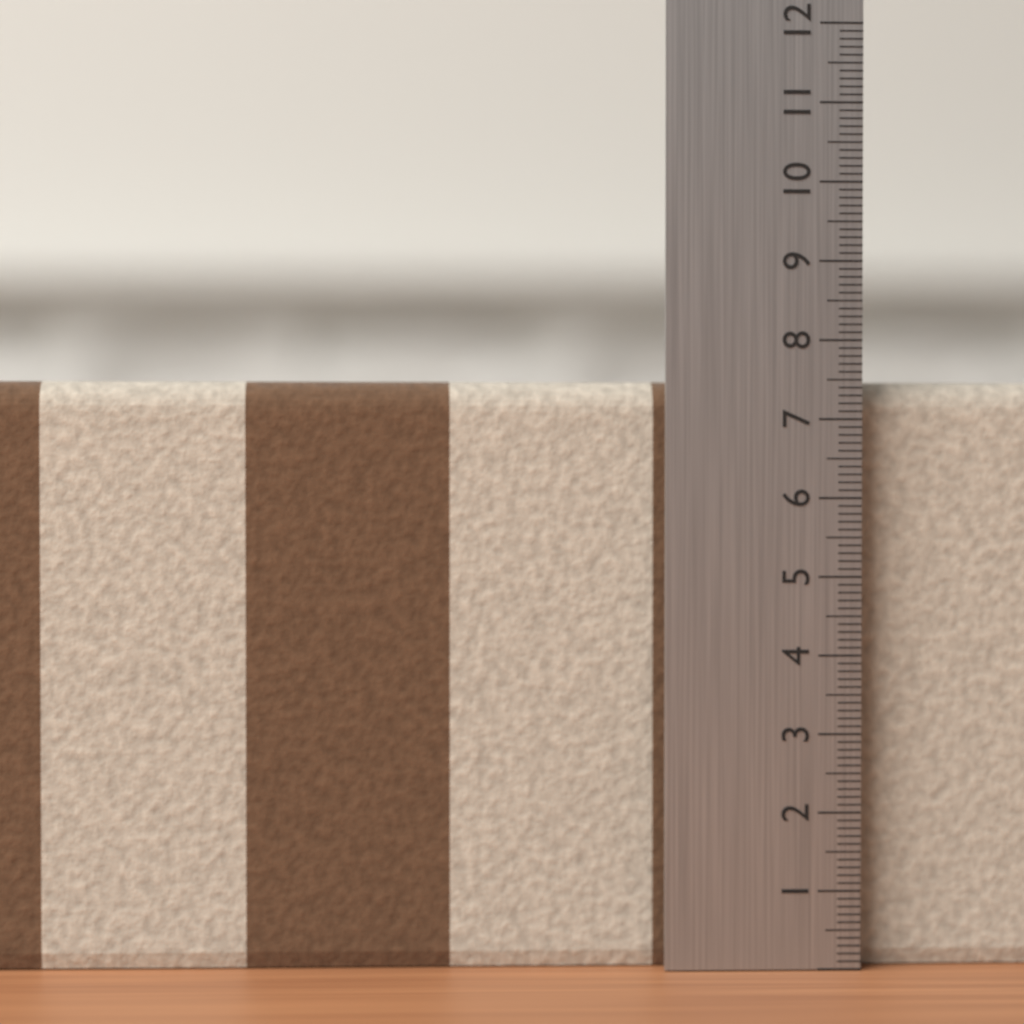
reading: 7.5 (no unit)
